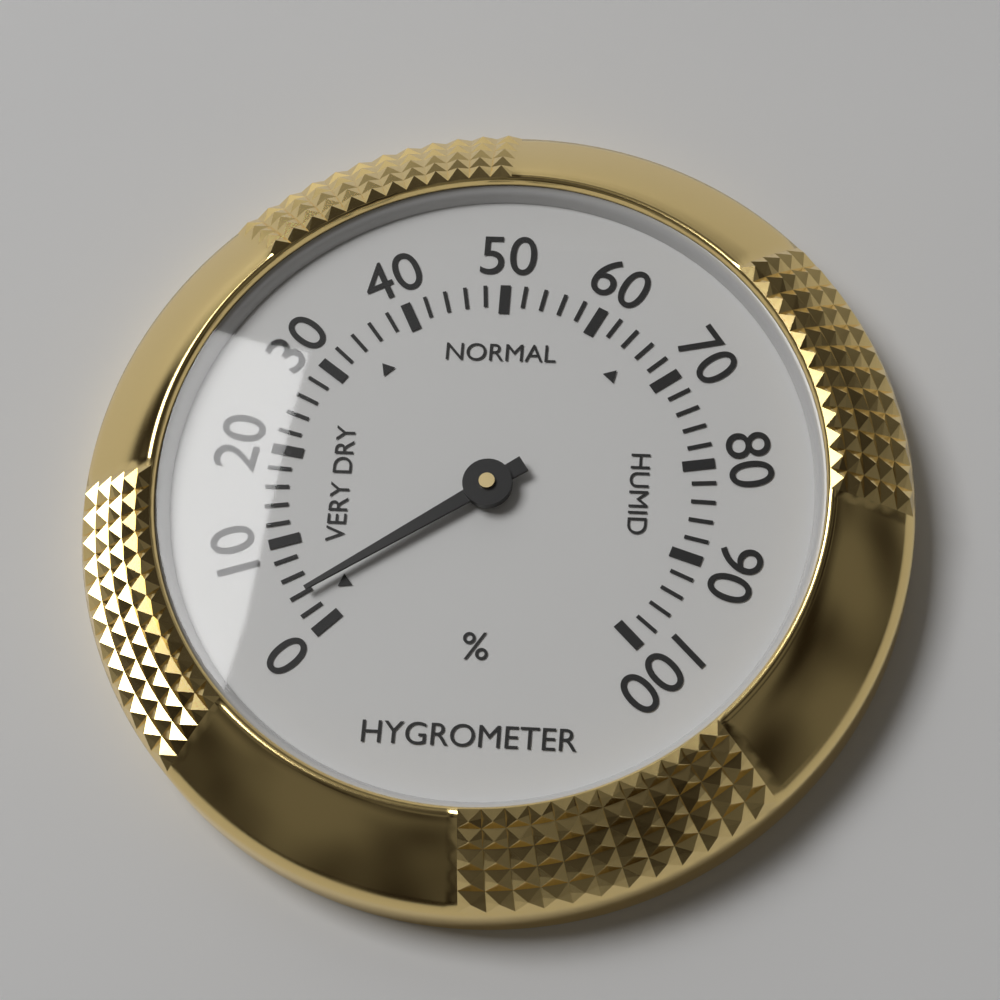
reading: 4 %
